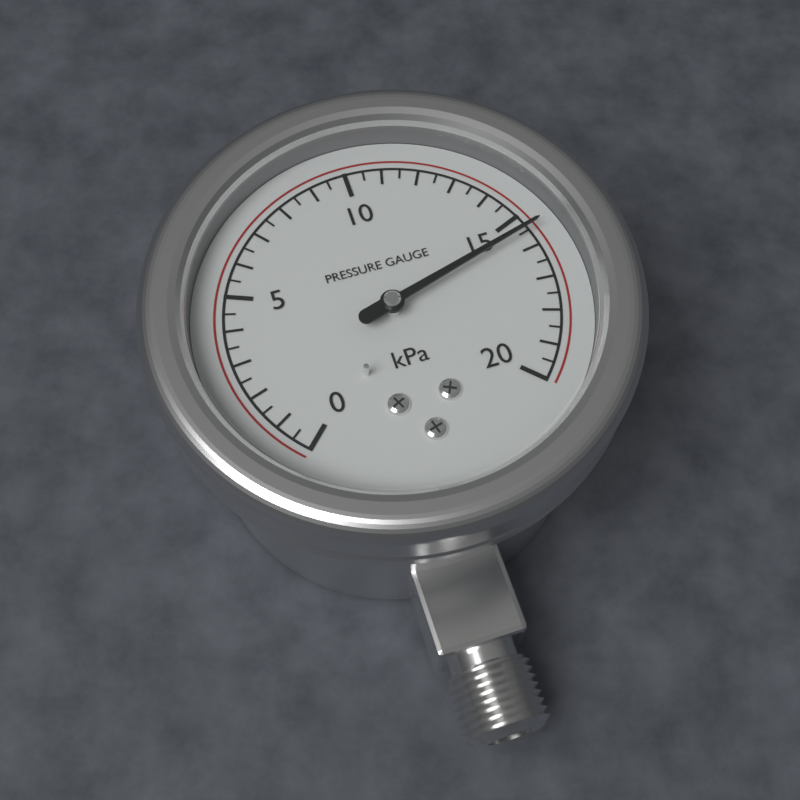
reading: 15.5 kPa
